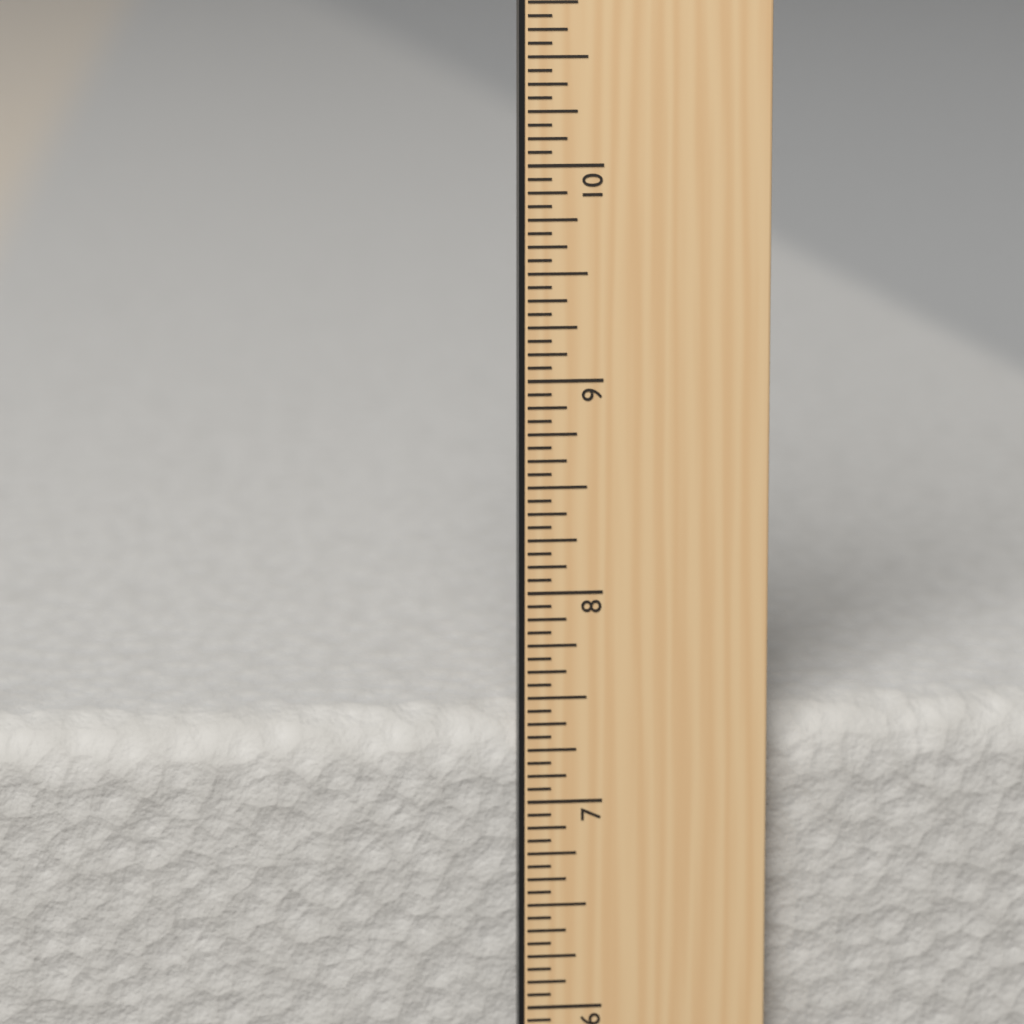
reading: 7.3750 in
